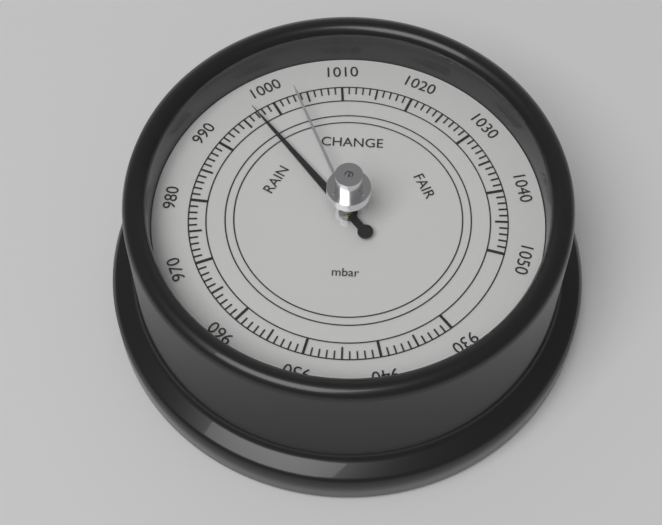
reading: 997 mbar
